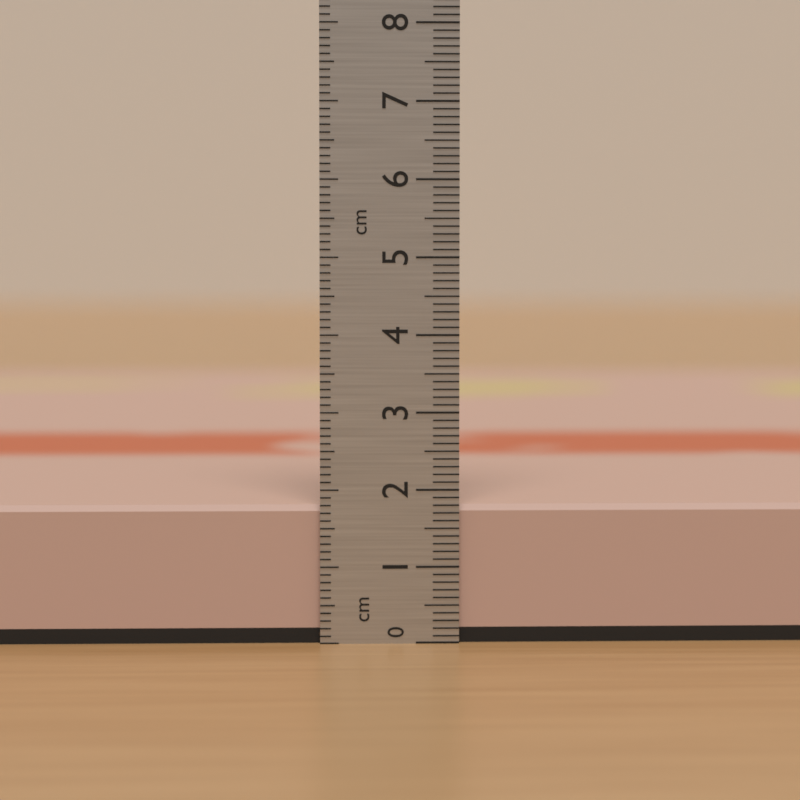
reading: 1.8 cm
